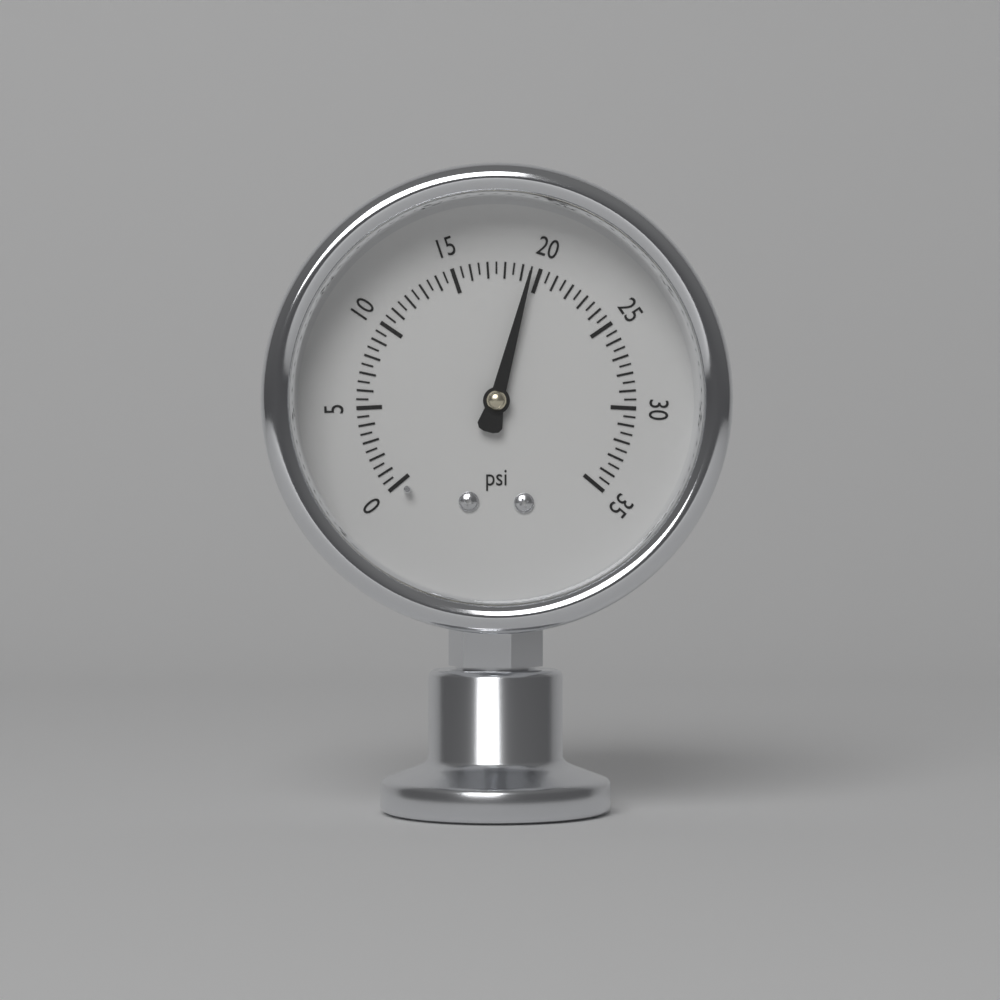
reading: 19.5 psi
